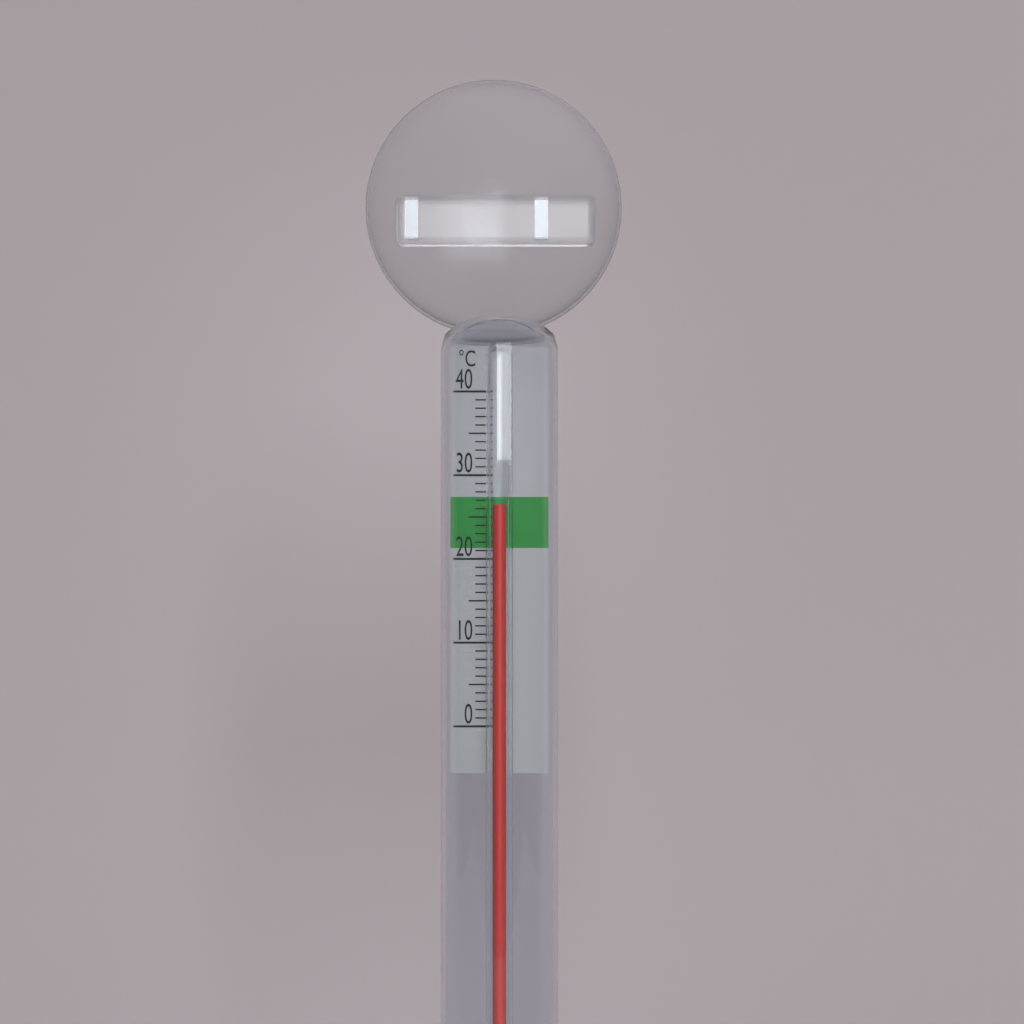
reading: 26.5 °C
